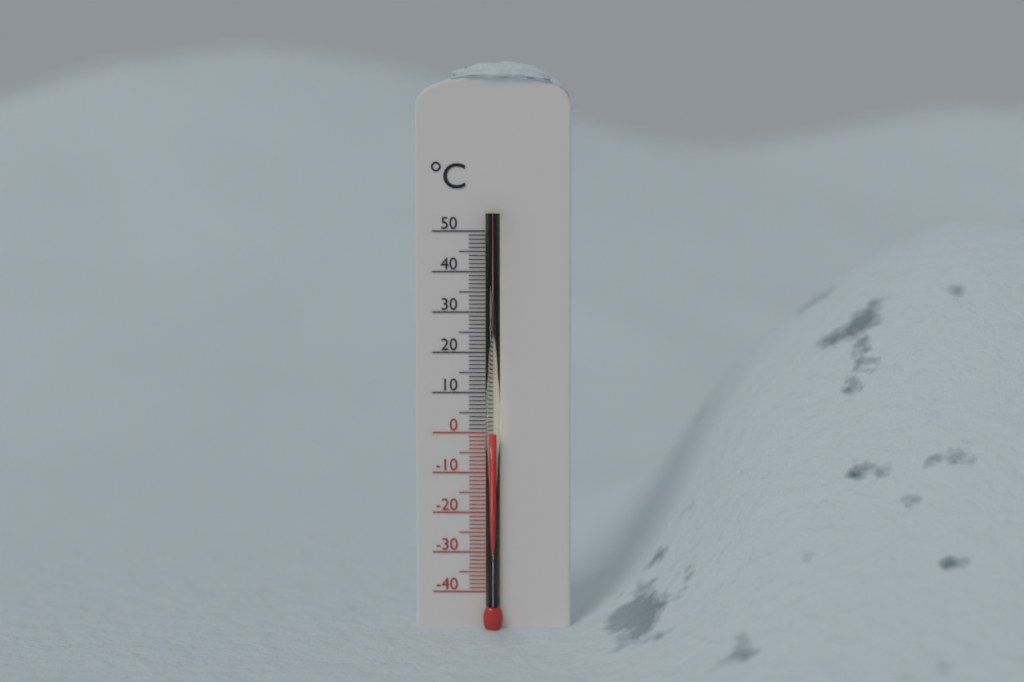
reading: 0 °C
